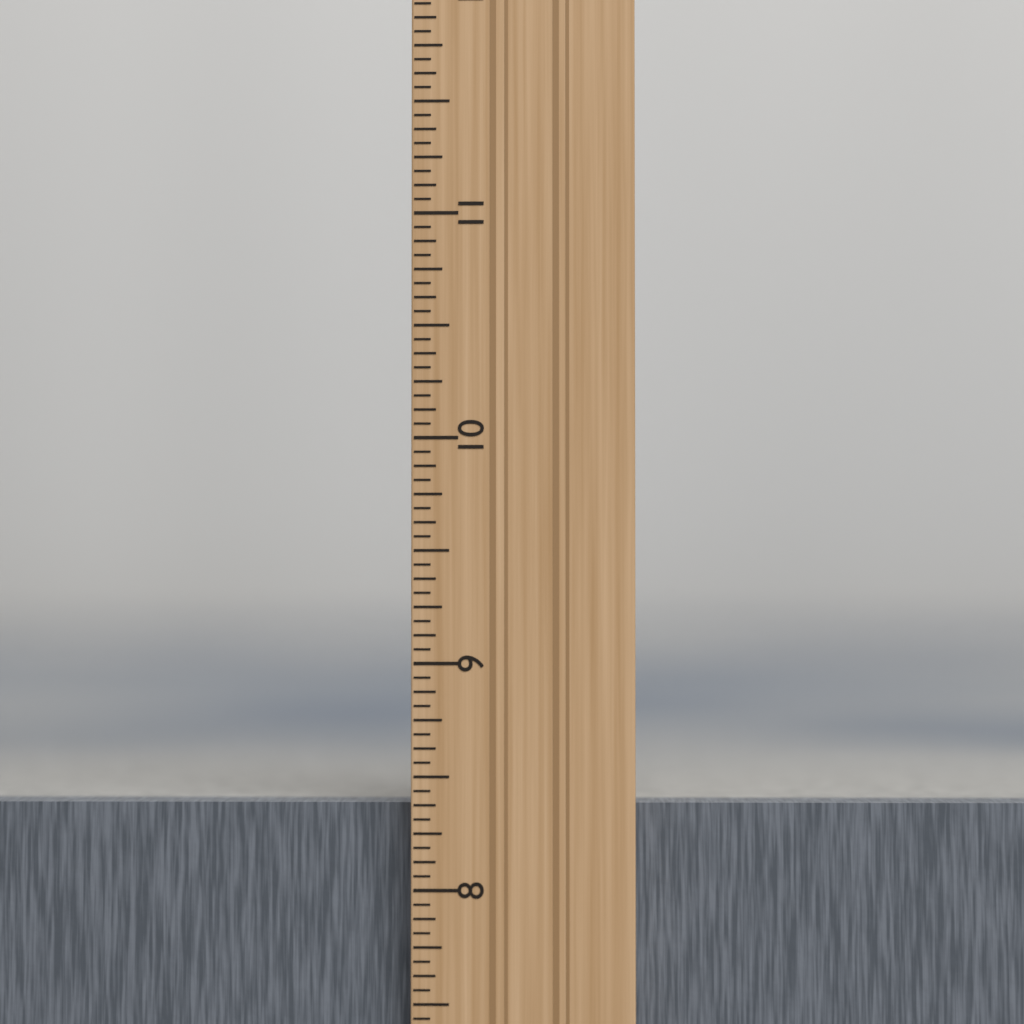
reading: 8.3750 in
